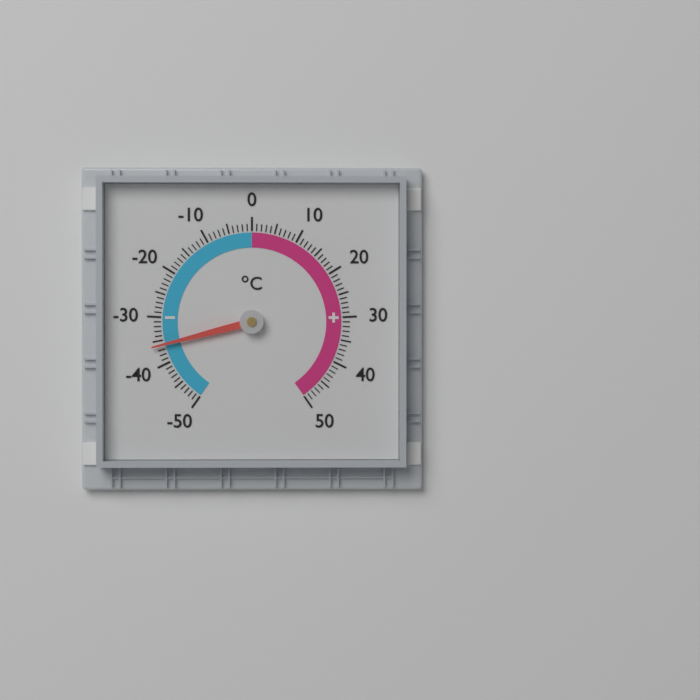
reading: -36 °C
